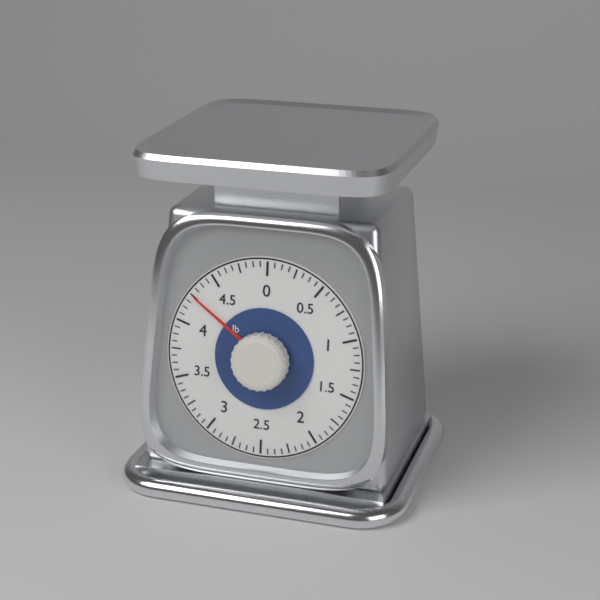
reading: 4.2500 lb
